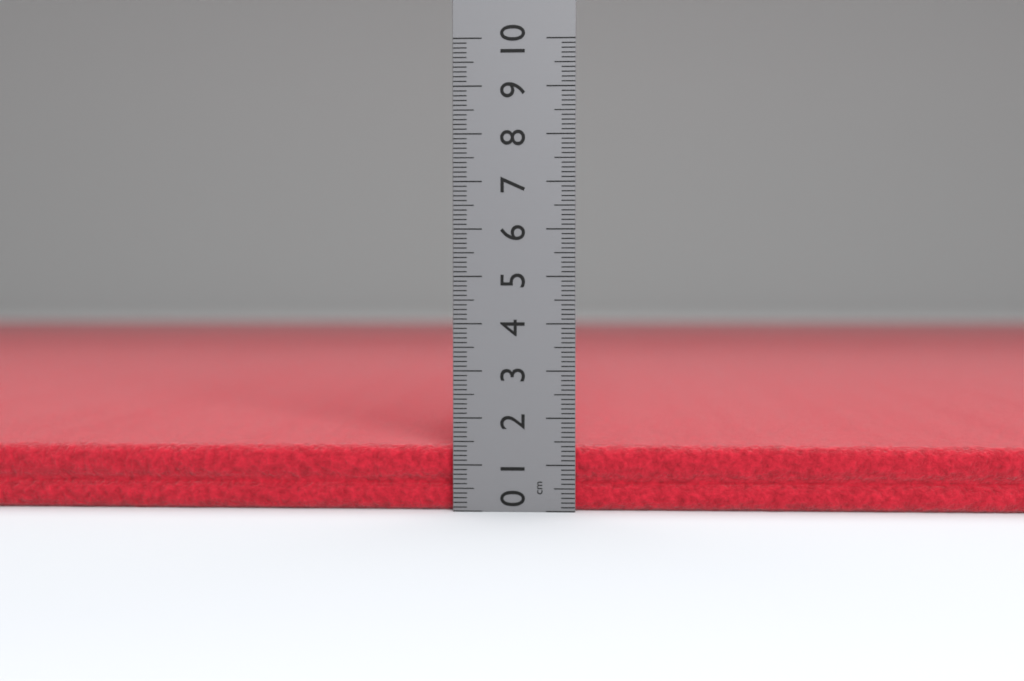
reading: 1.4 cm
